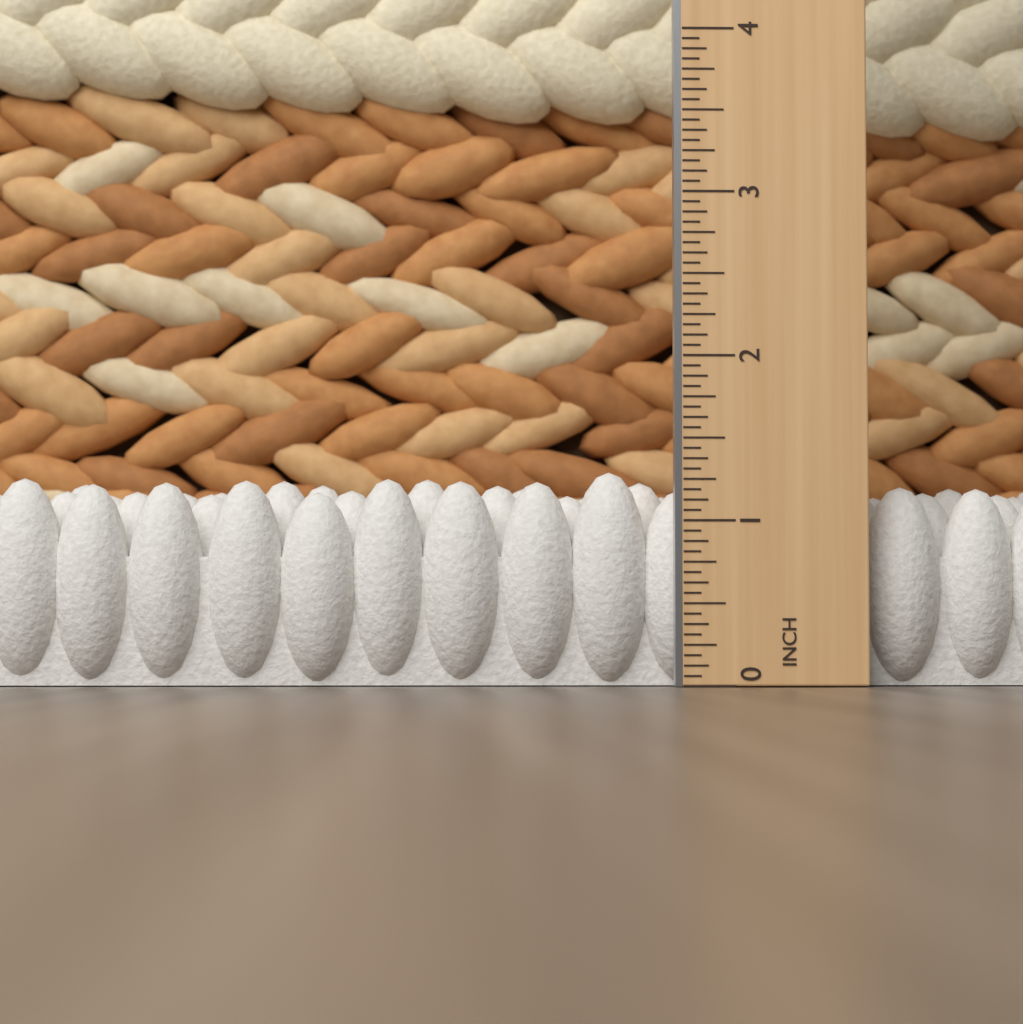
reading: 1.3125 in
